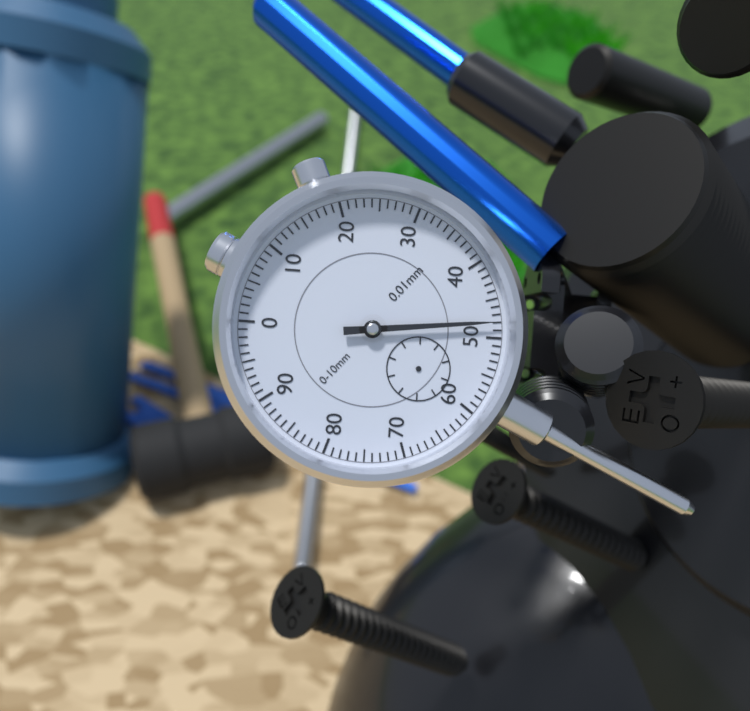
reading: 0.48 mm
